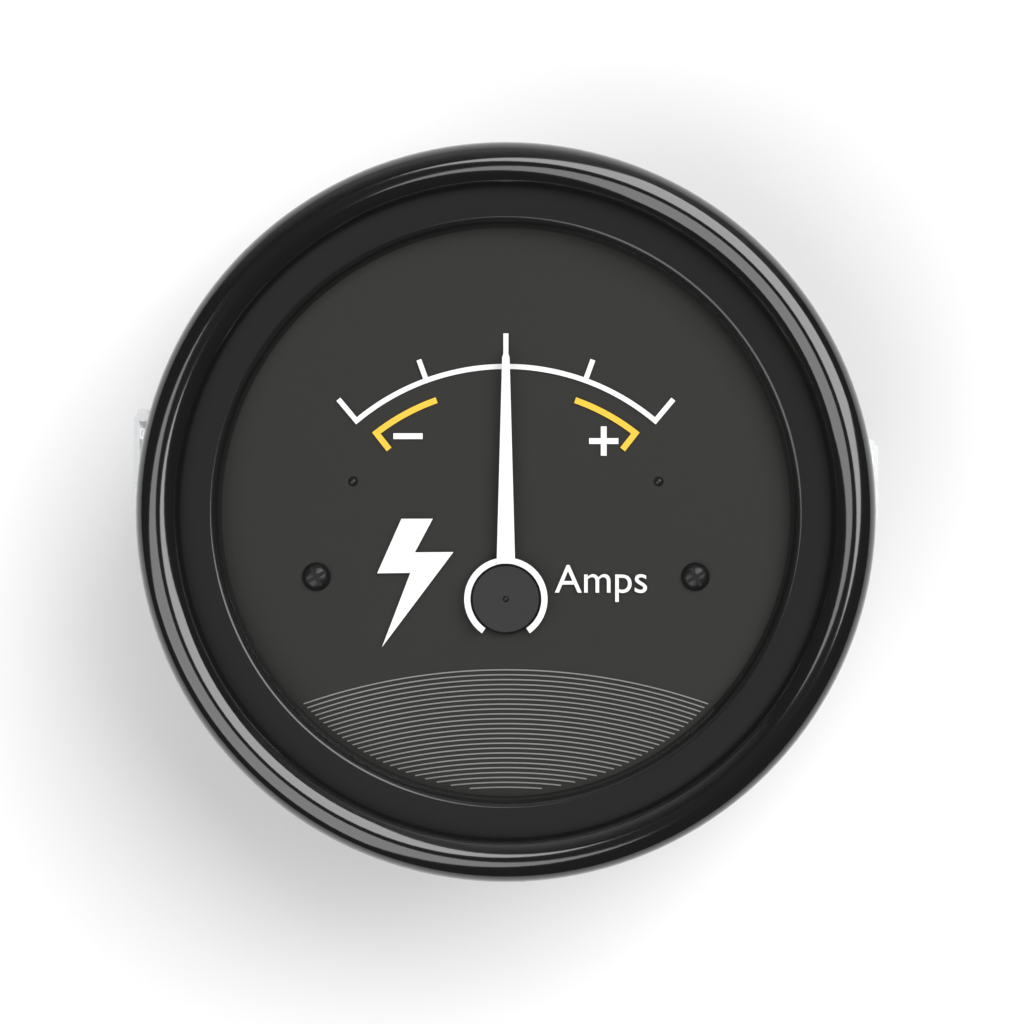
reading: 0 Amps
